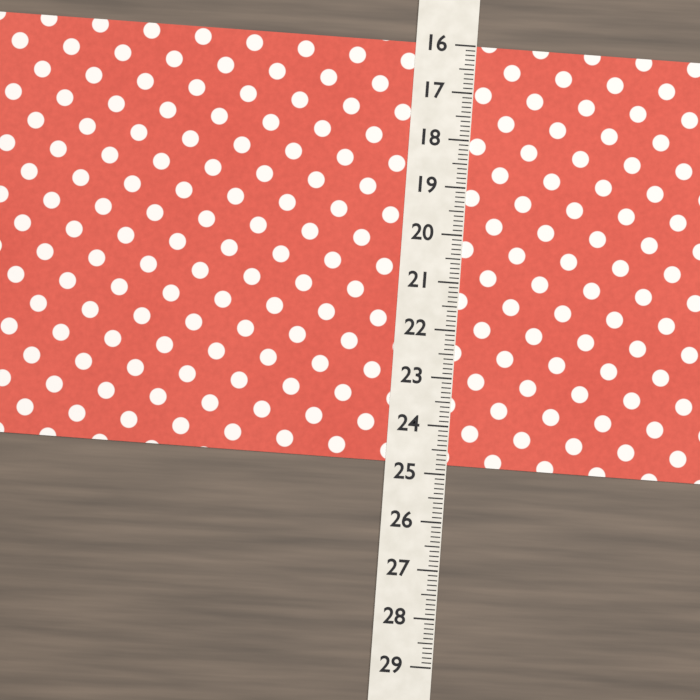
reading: 24.8 (no unit)
